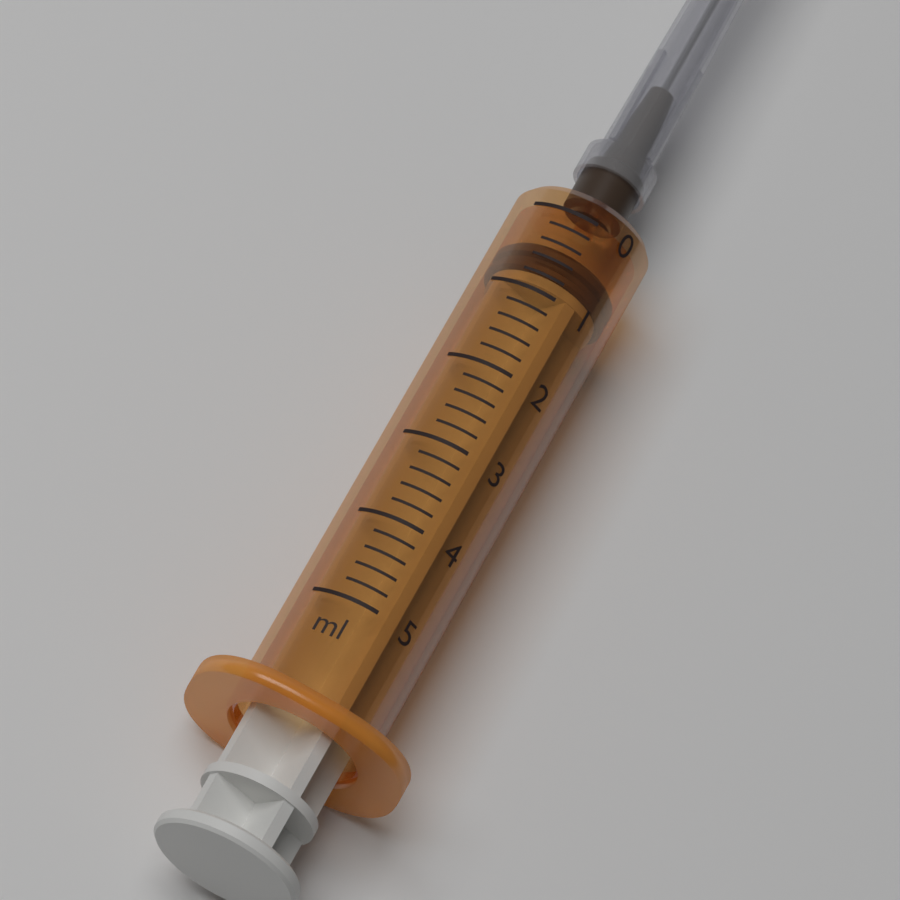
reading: 0.4 ml
